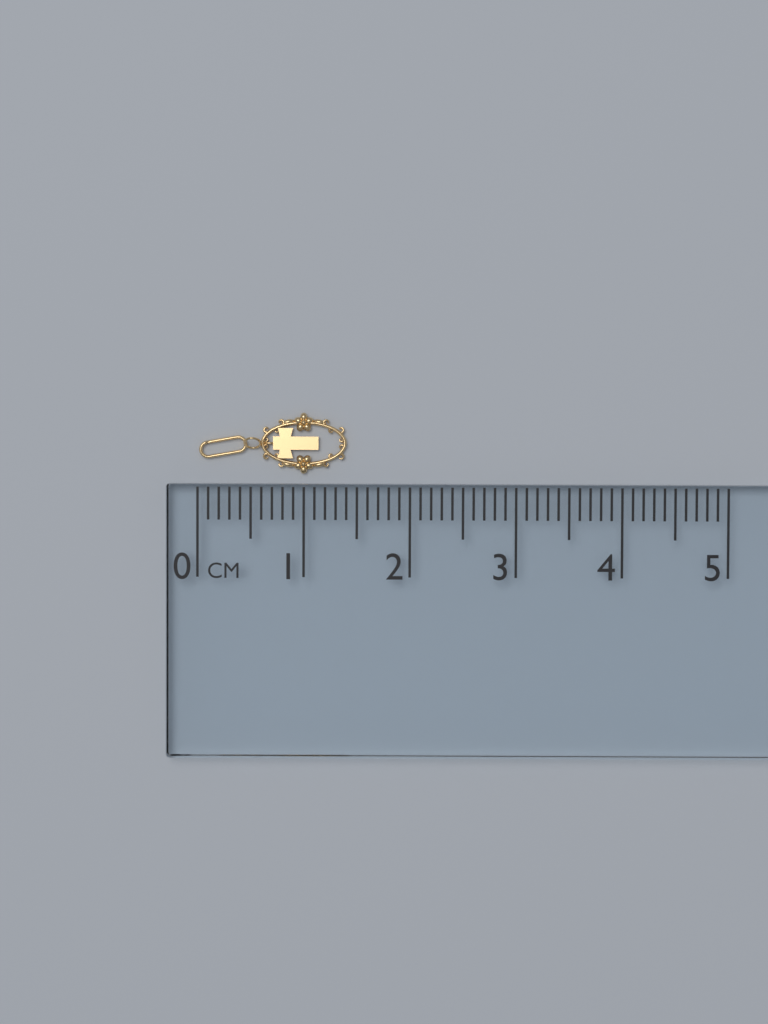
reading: 1.4 cm
